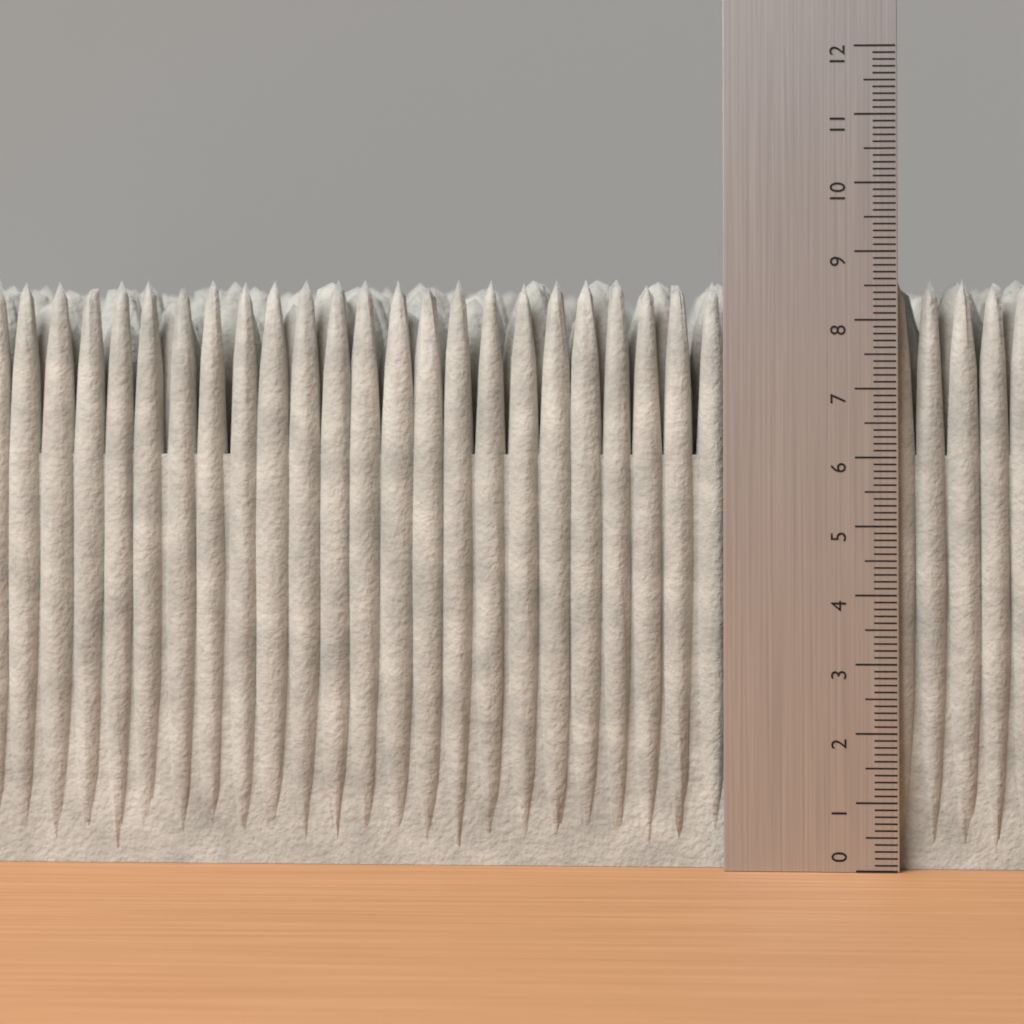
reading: 8.6 (no unit)
